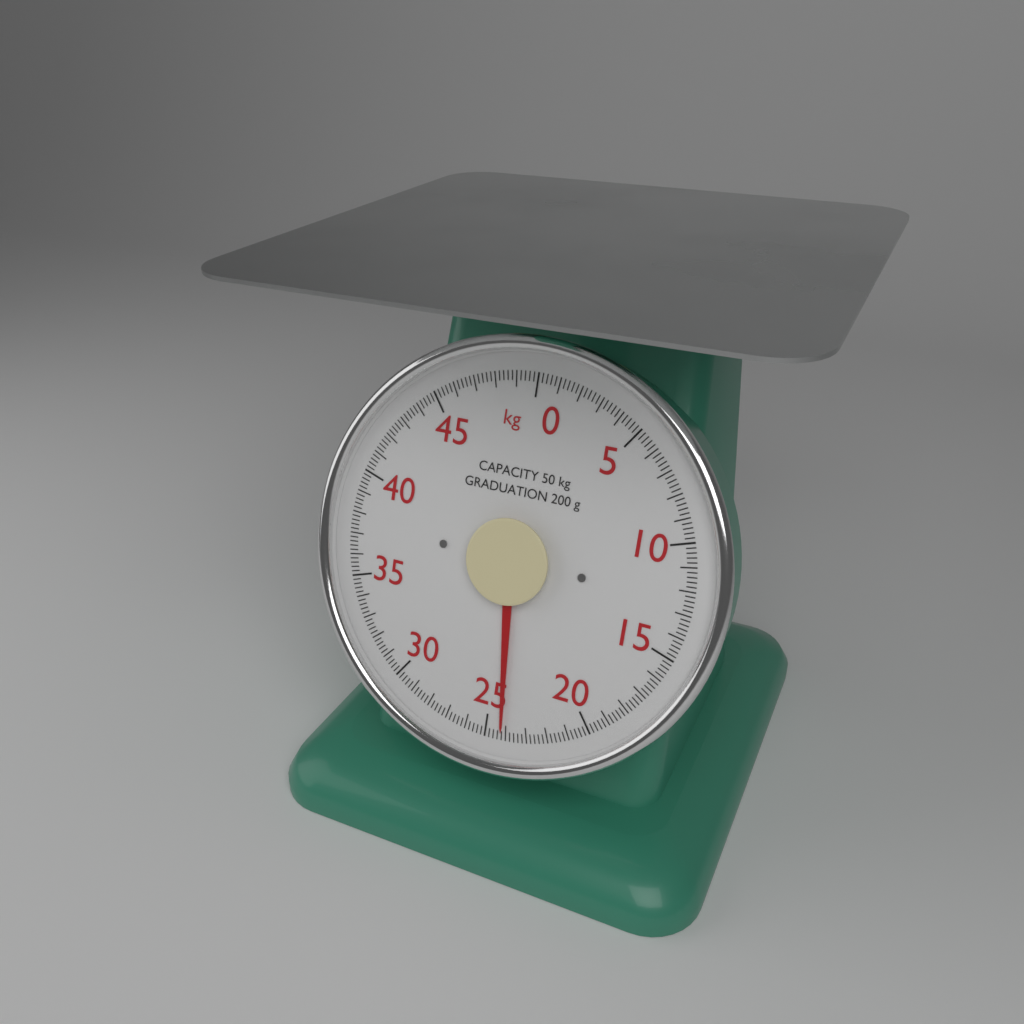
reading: 24.2 kg
